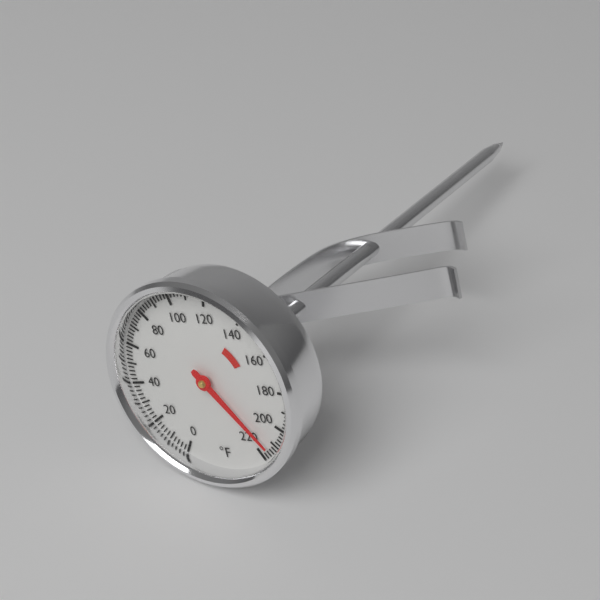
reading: 214 °F
